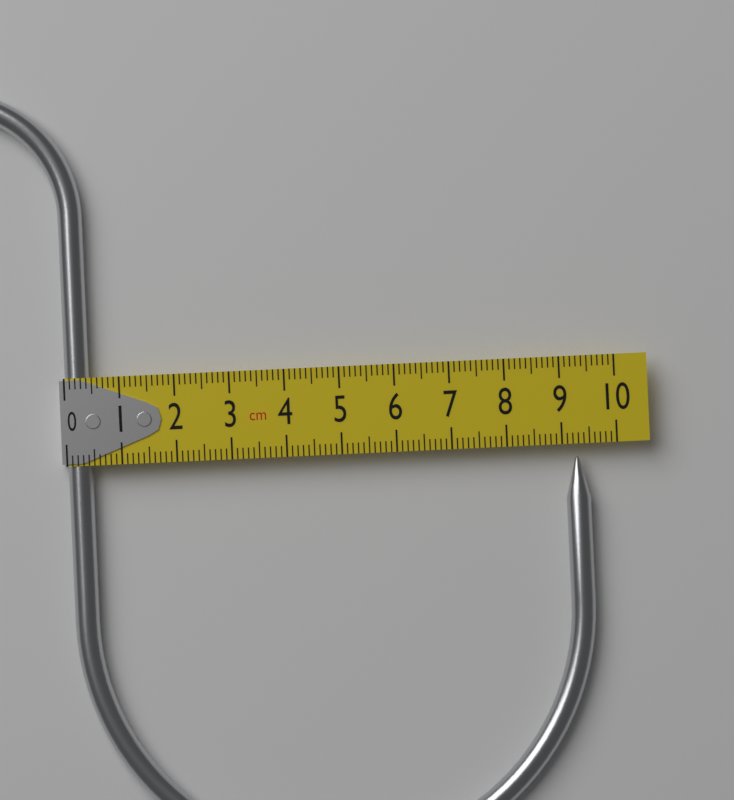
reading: 9.5 cm
